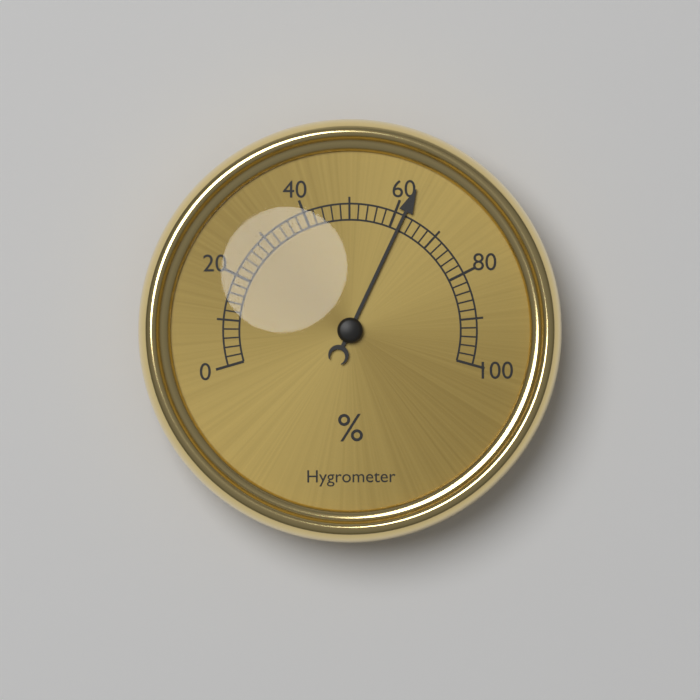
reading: 62 %
